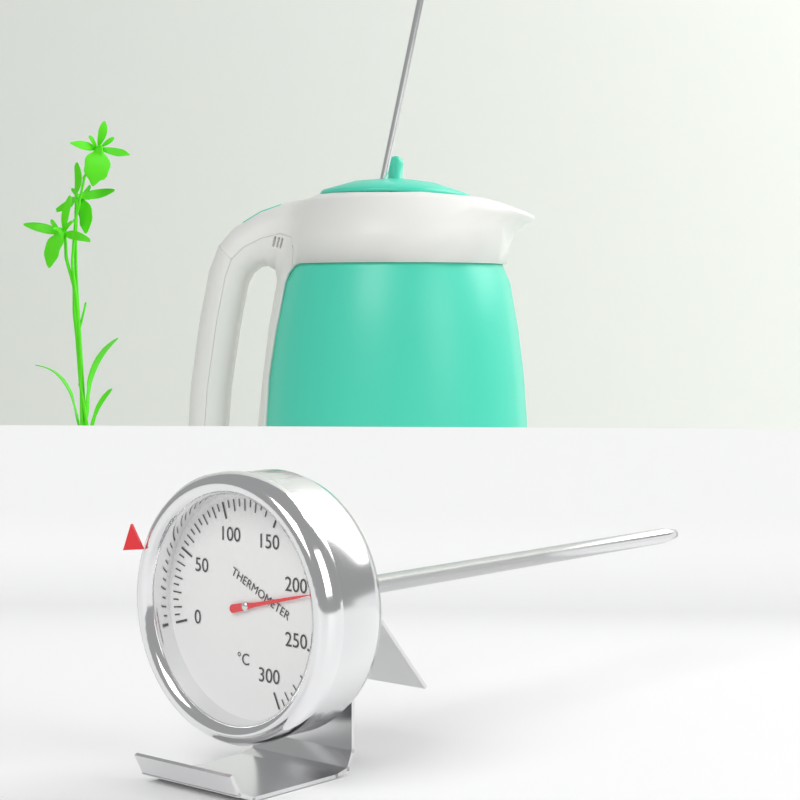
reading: 210 °C
